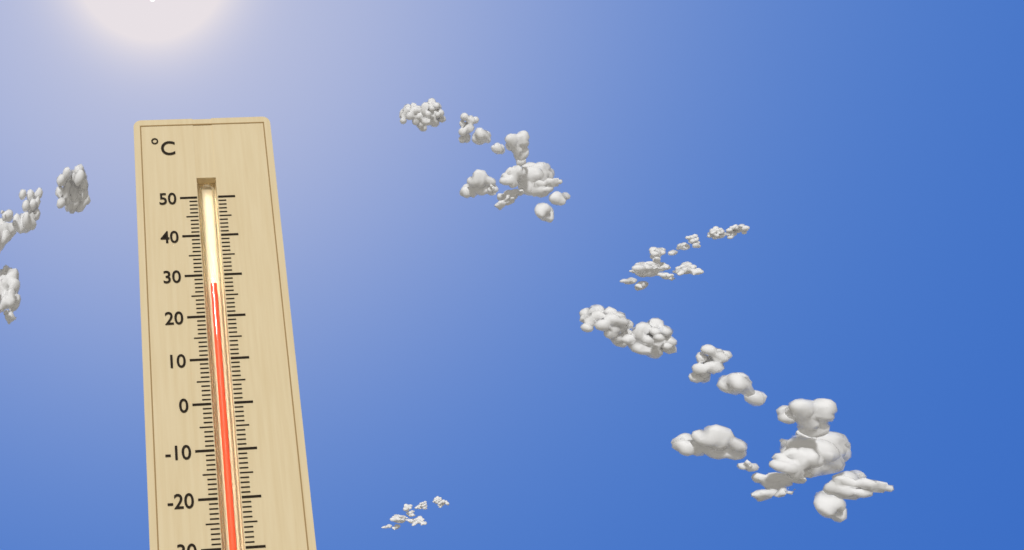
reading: 28 °C
